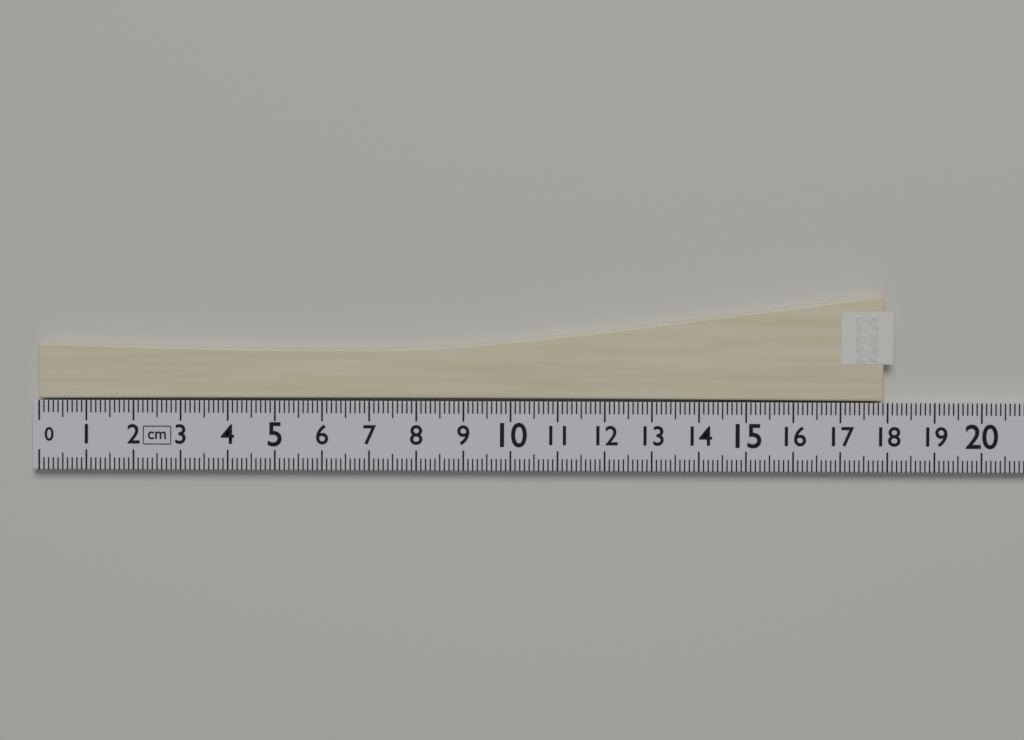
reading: 17.9 cm
